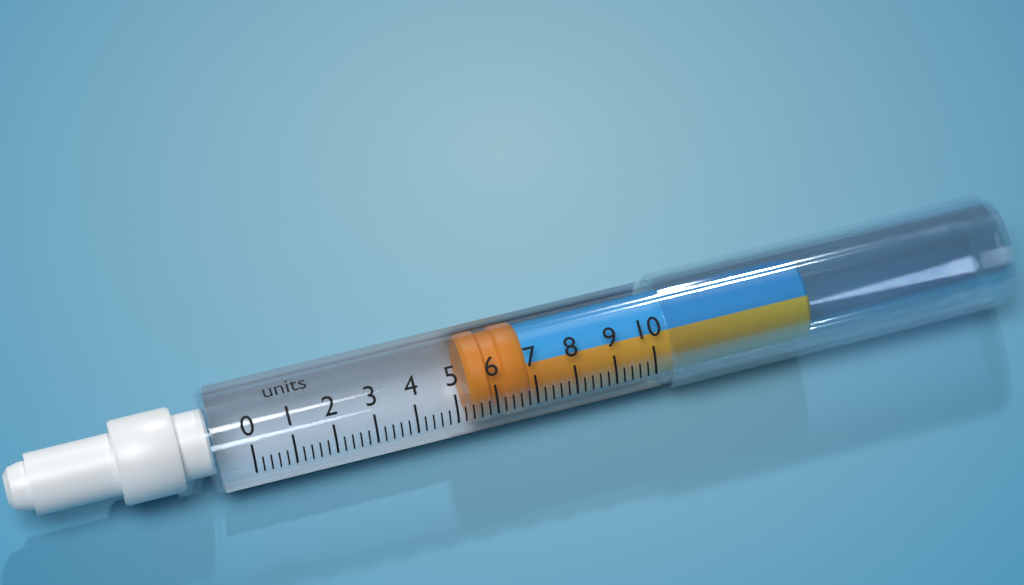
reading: 5.4 units
